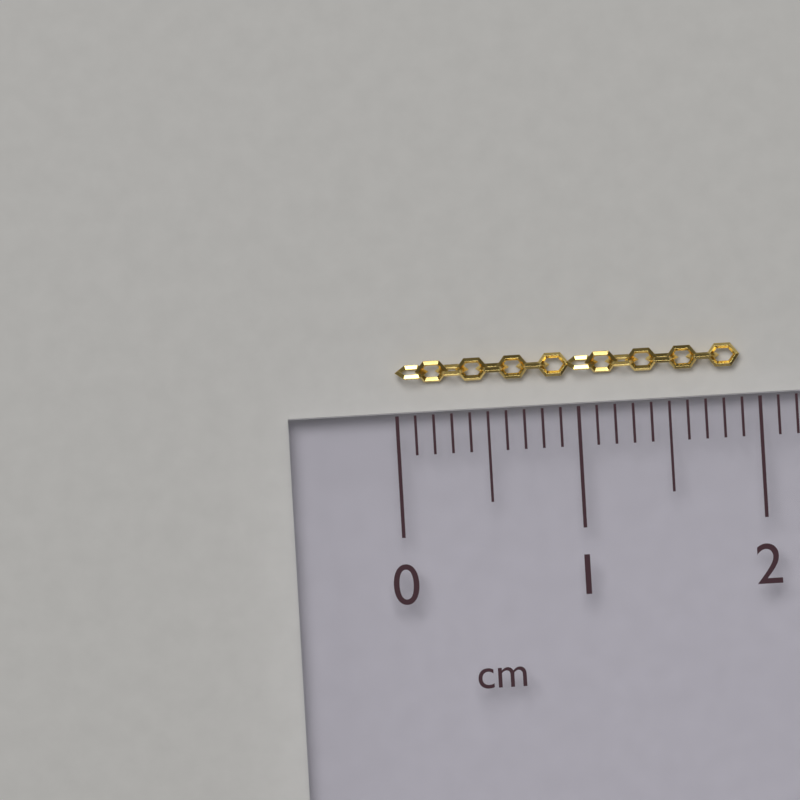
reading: 1.9 cm
